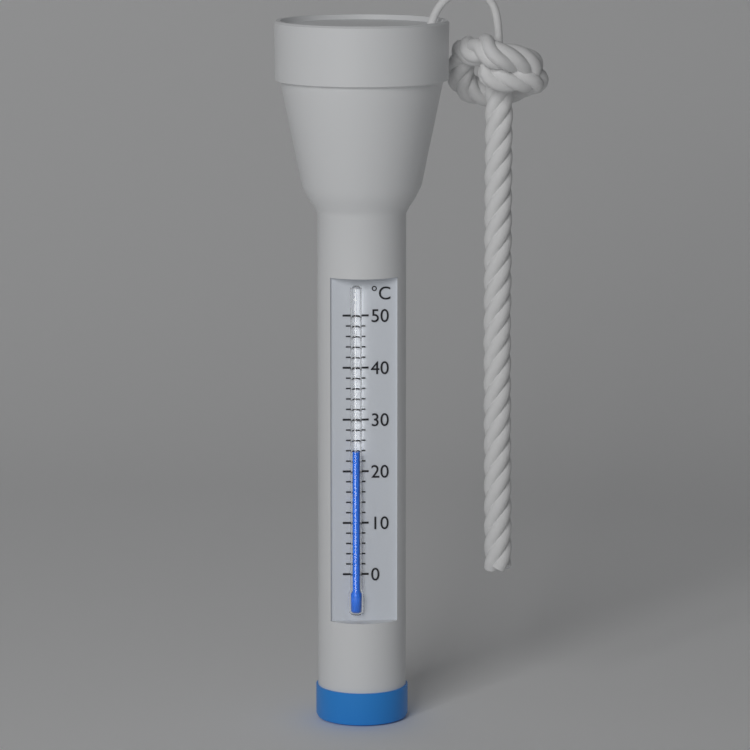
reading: 24 °C
